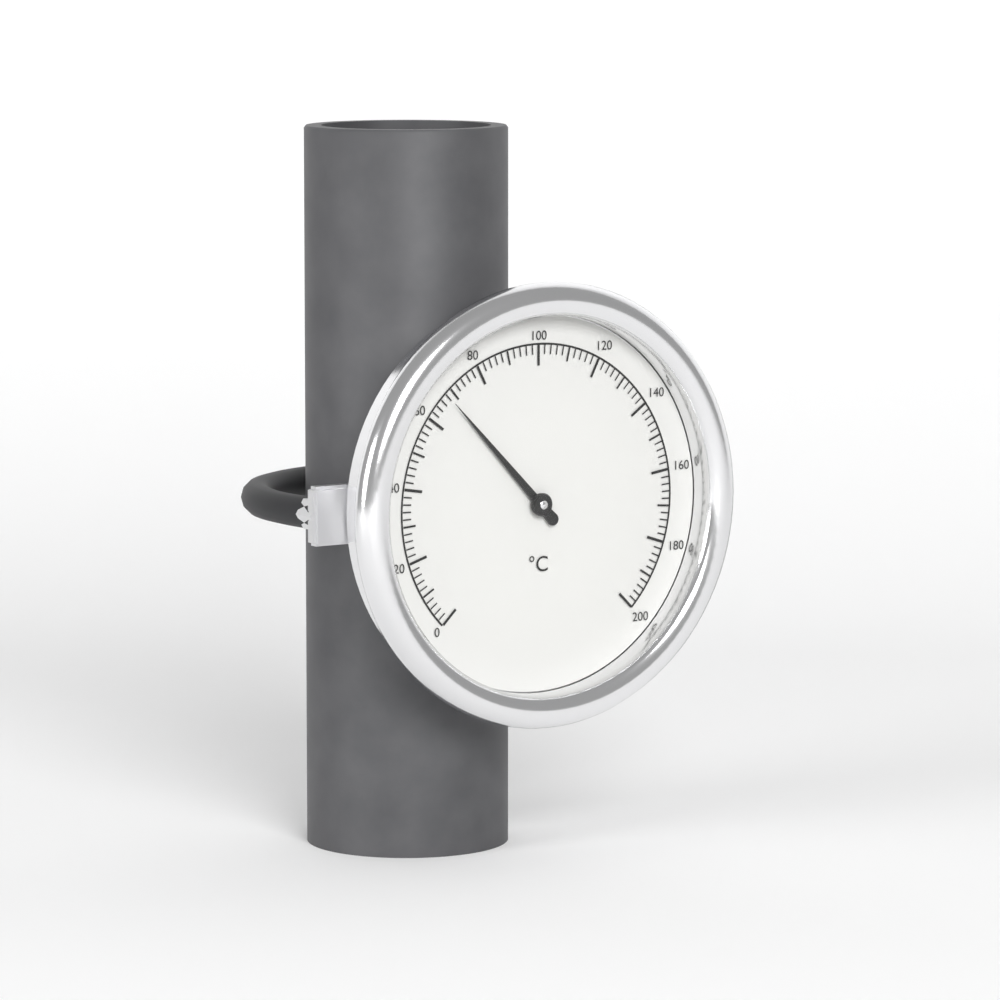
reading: 68 °C
